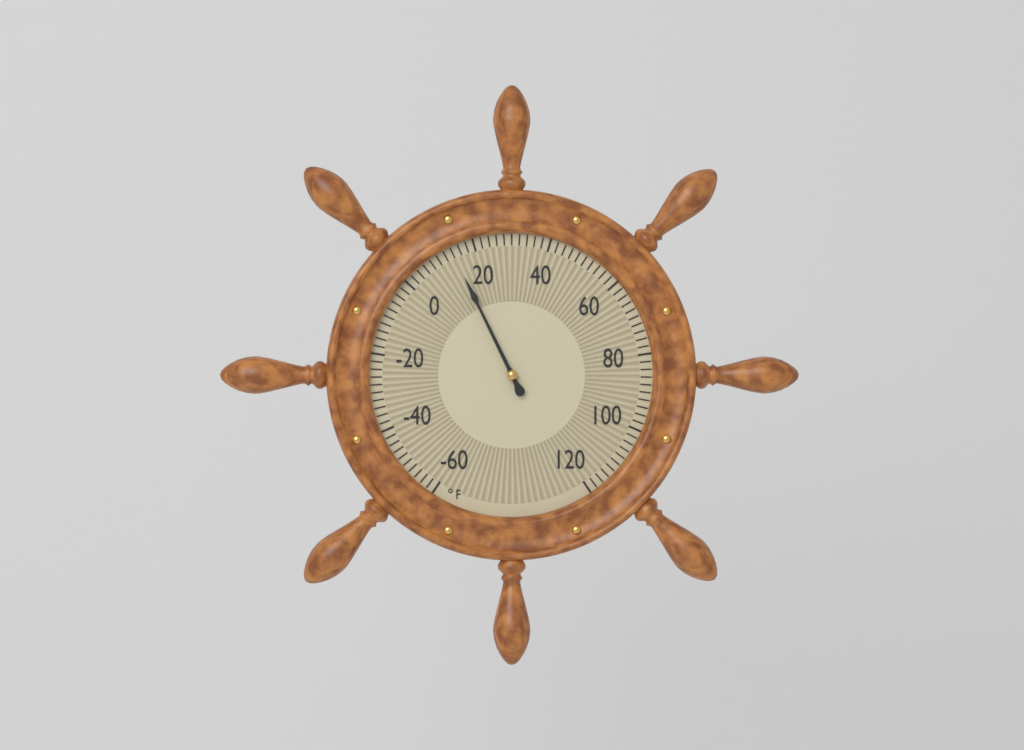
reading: 14 °F
